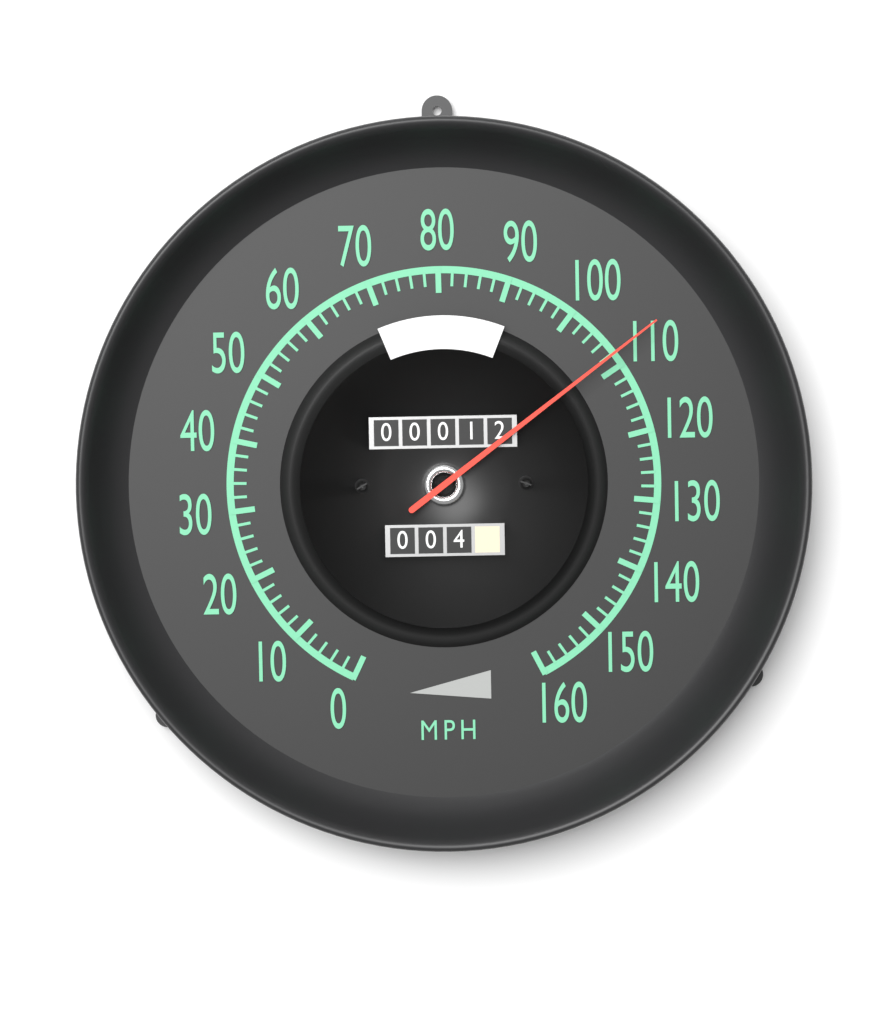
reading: 108 mph
